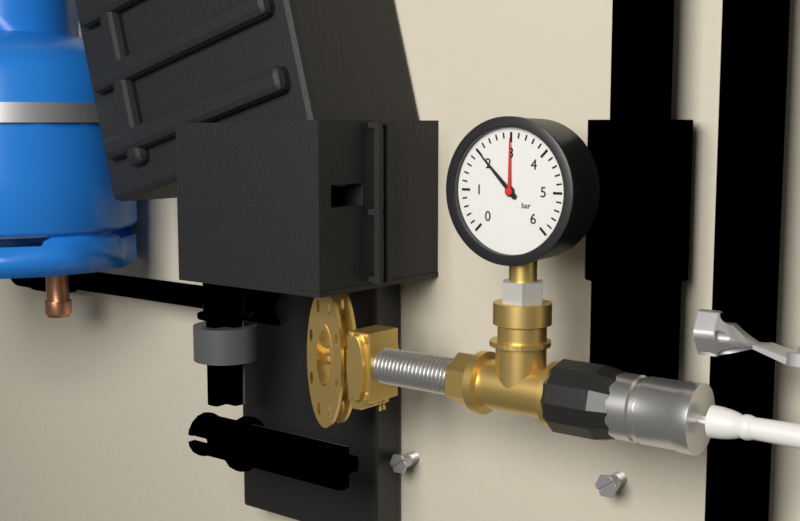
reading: 2.0 bar
